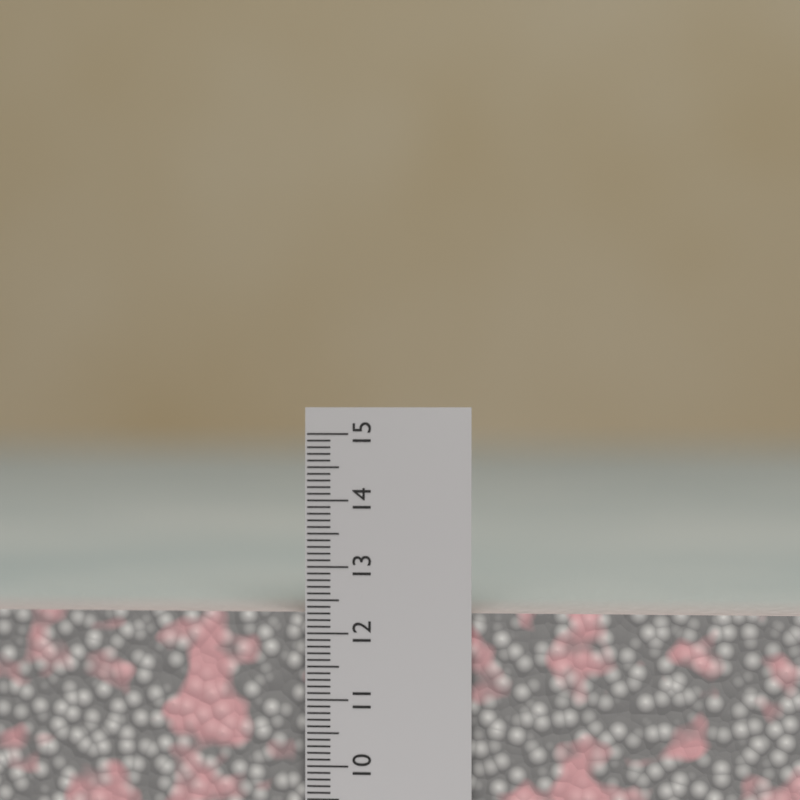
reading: 12.3 cm
